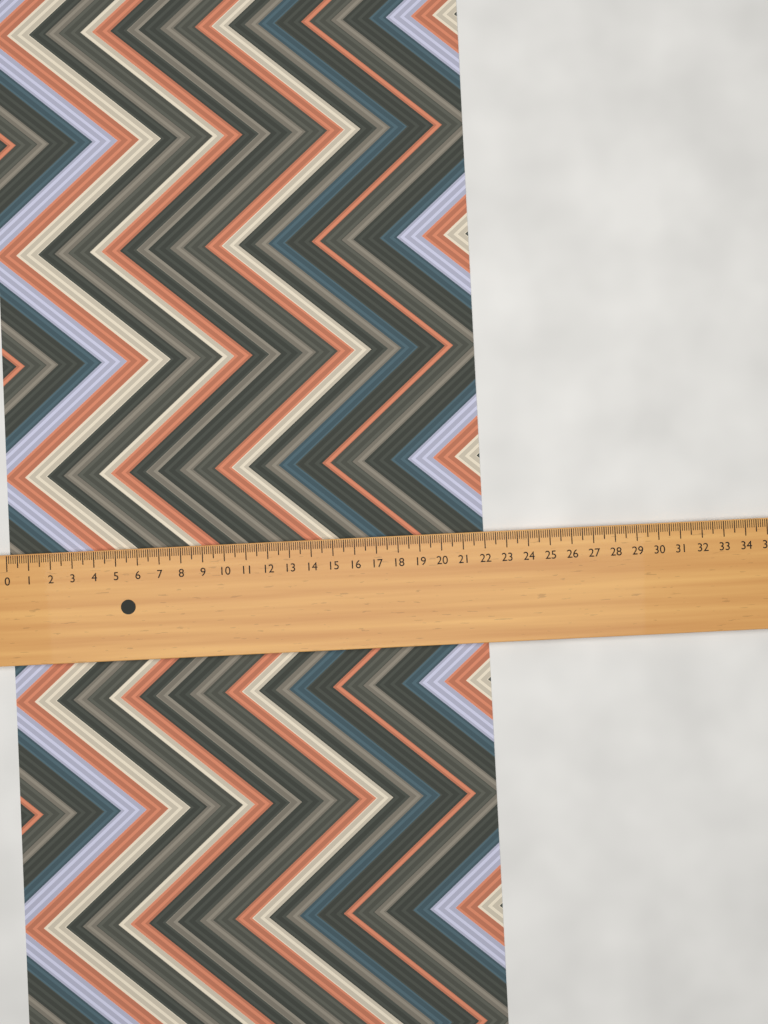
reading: 22.0 (no unit)
